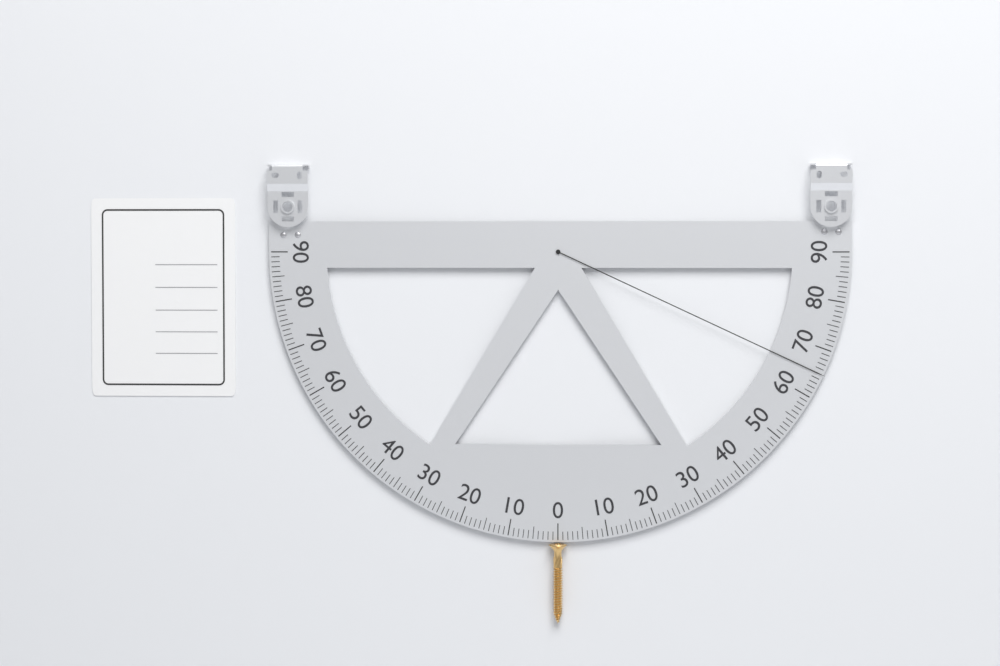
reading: 65 (no unit)
